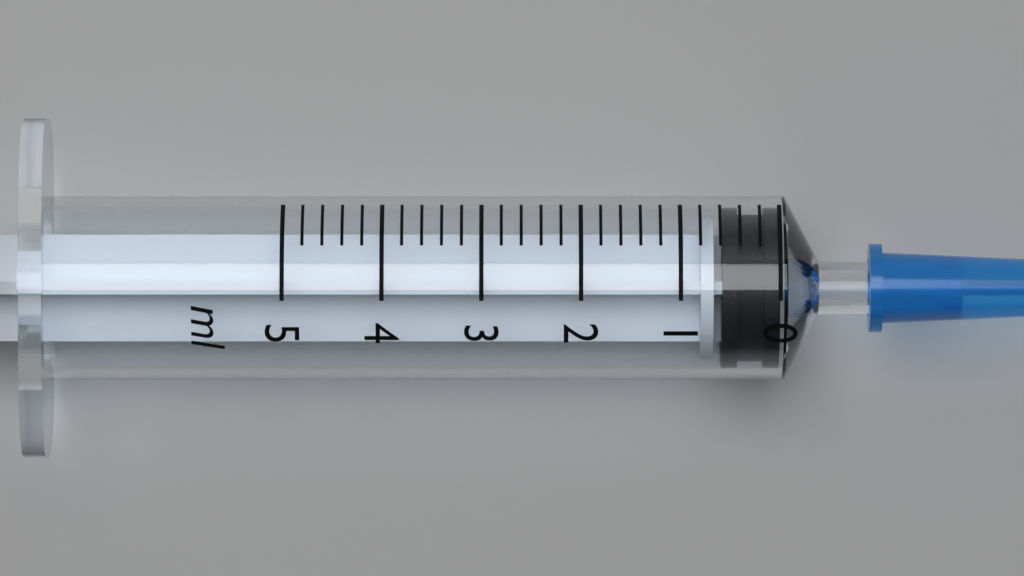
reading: 0.0 ml
